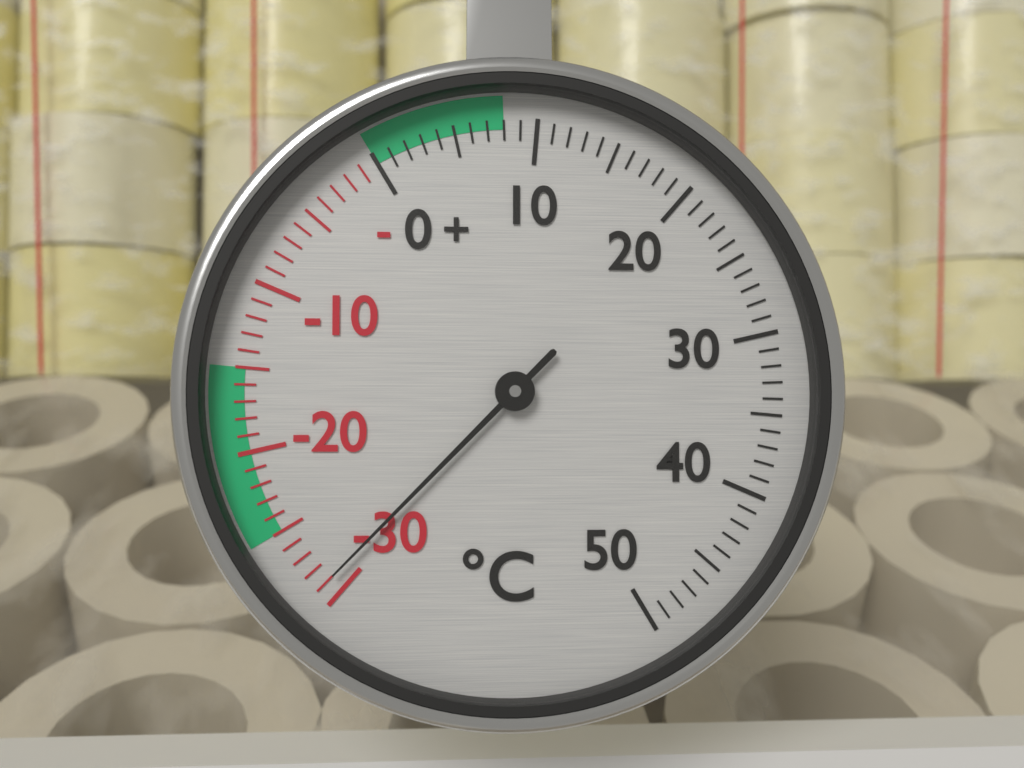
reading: -29 °C
